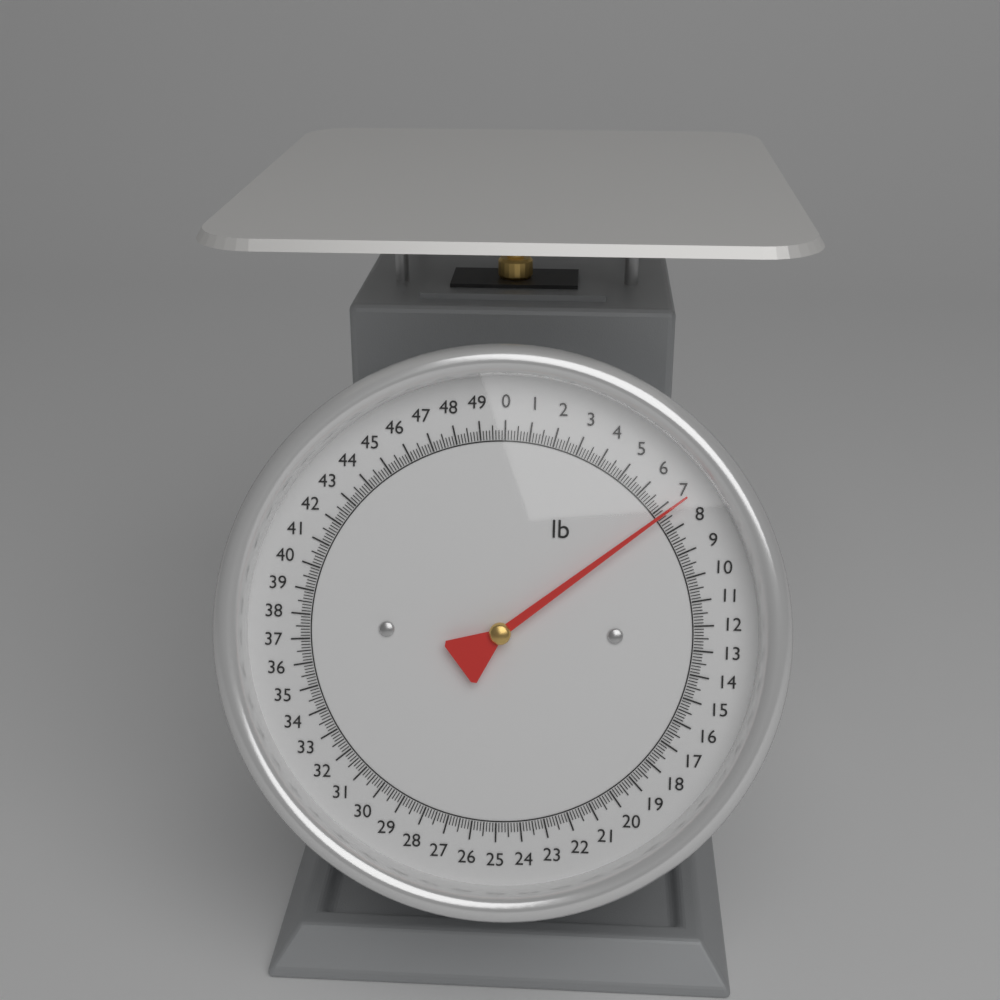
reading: 7.250 lb
